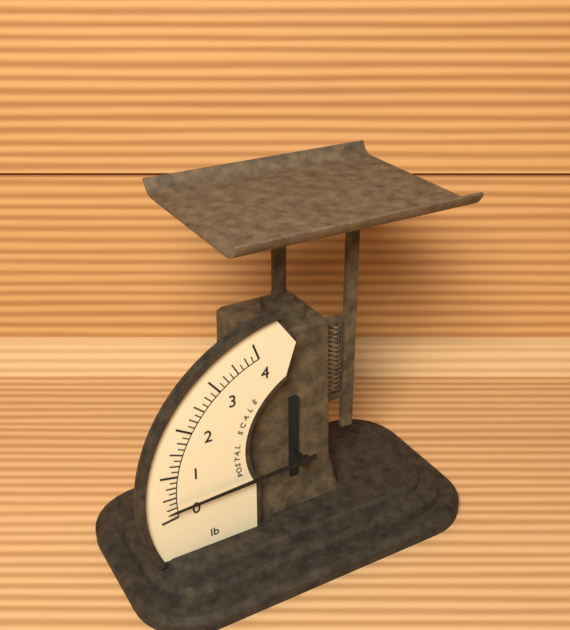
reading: 0.250 lb
